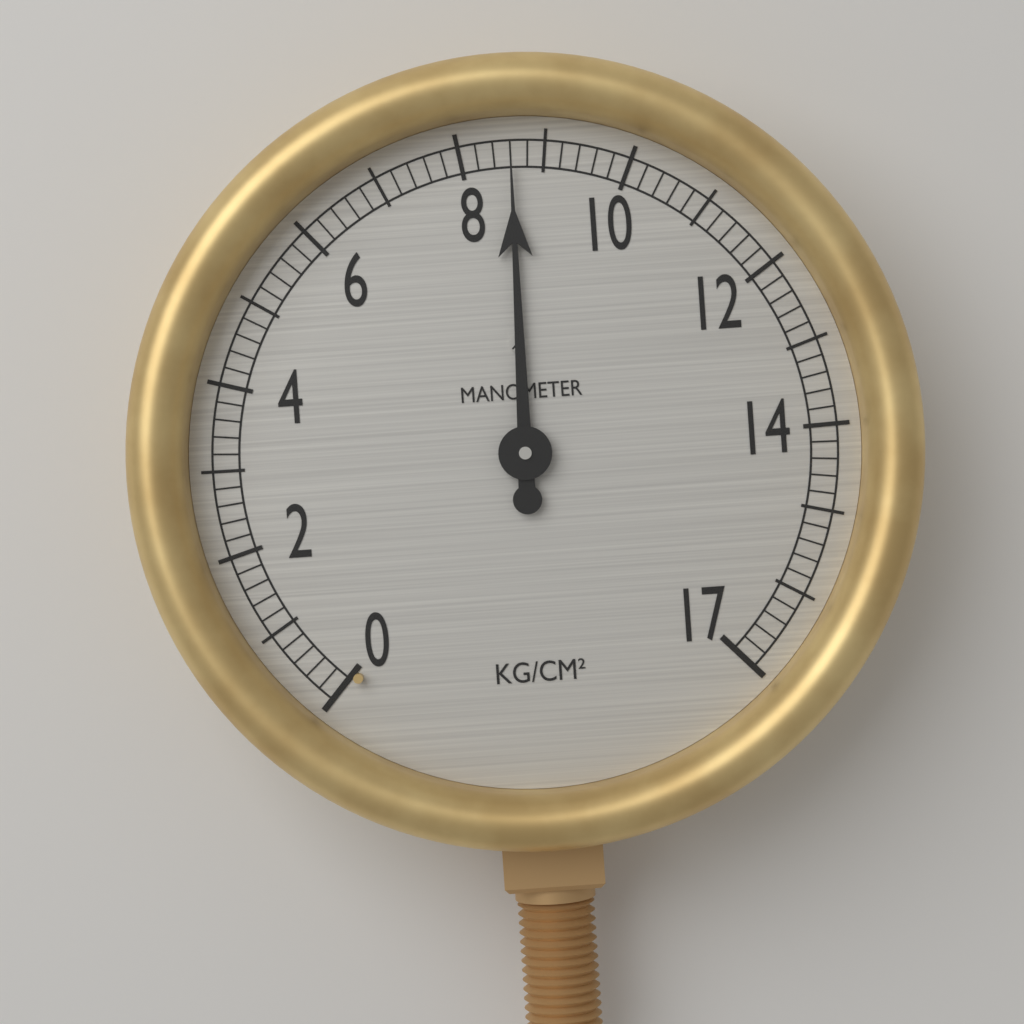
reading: 8.6 kg/cm²
